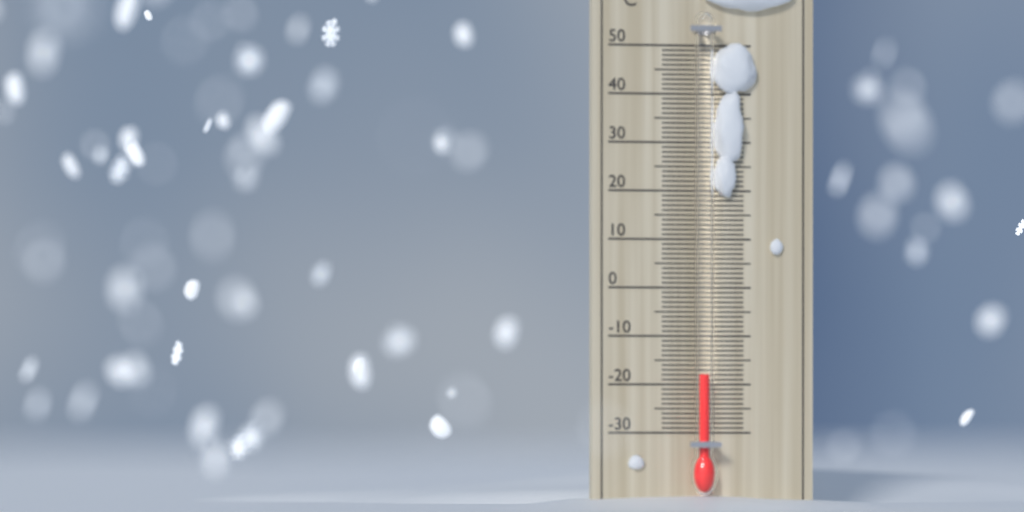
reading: -18 °C
